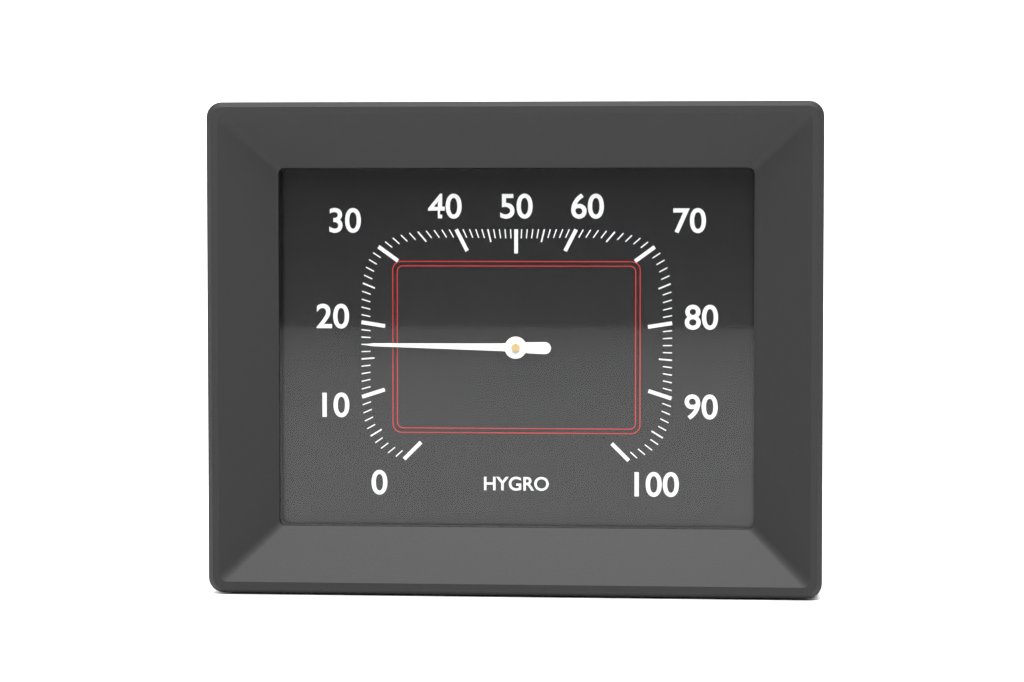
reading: 17 %
